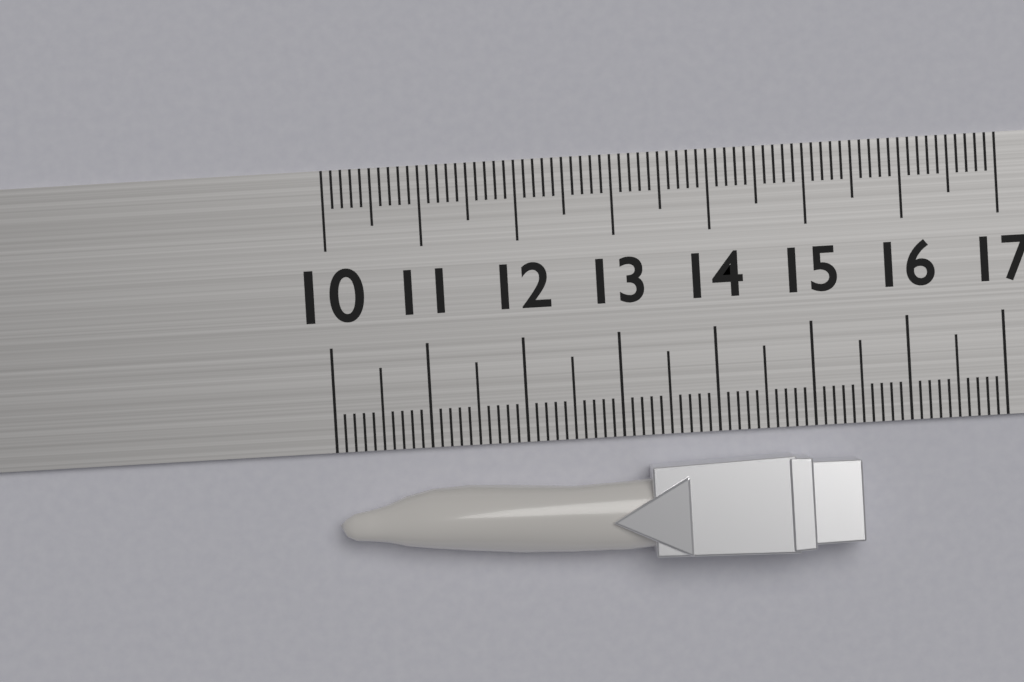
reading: 15.4 (no unit)
